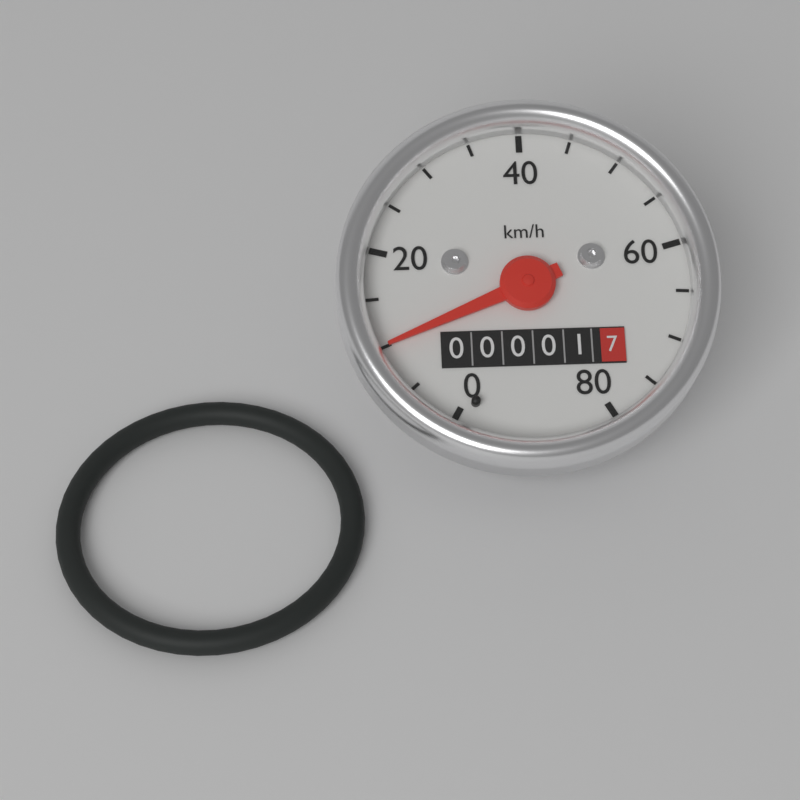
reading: 10 km/h
